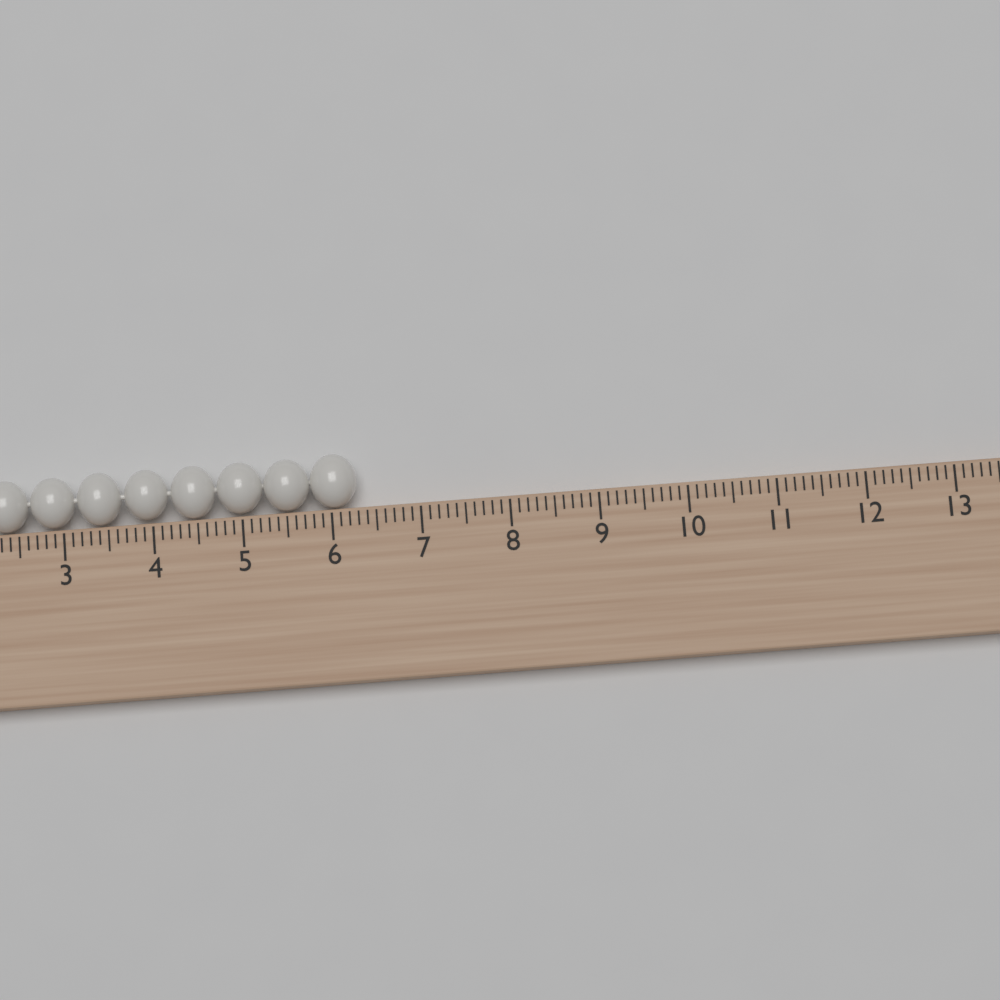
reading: 6.3 cm
